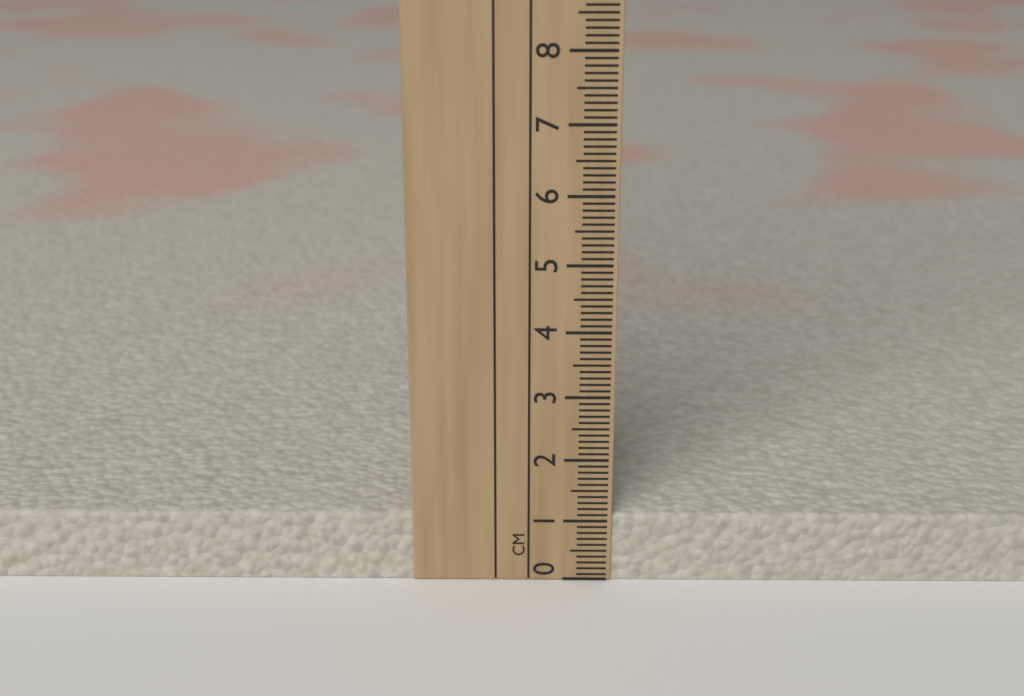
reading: 1.1 cm
